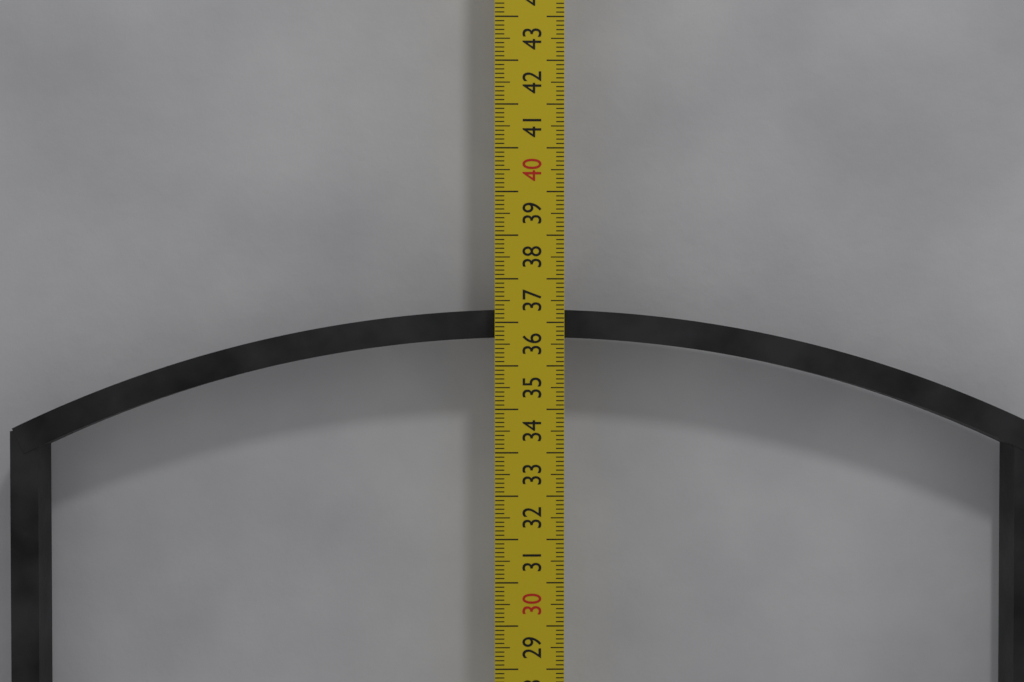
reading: 36.3 cm
